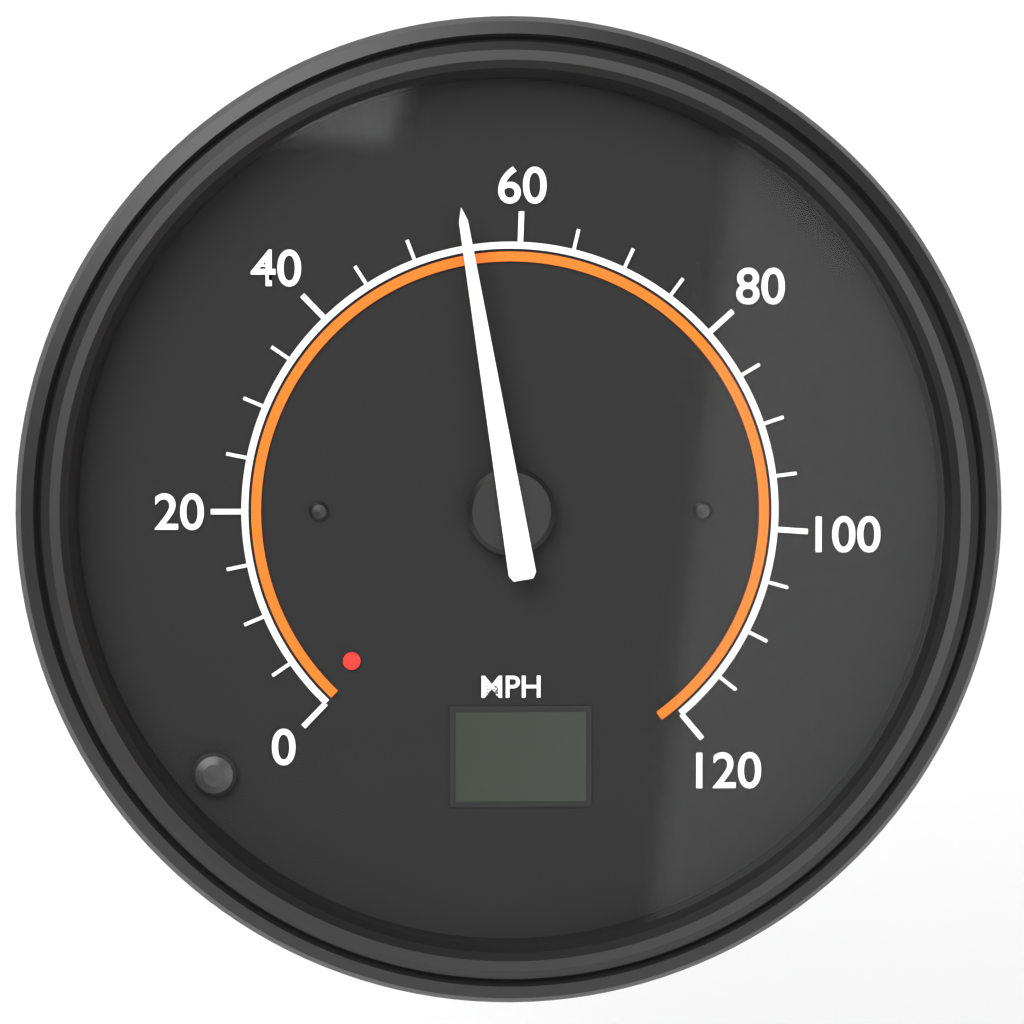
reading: 55 MPH
